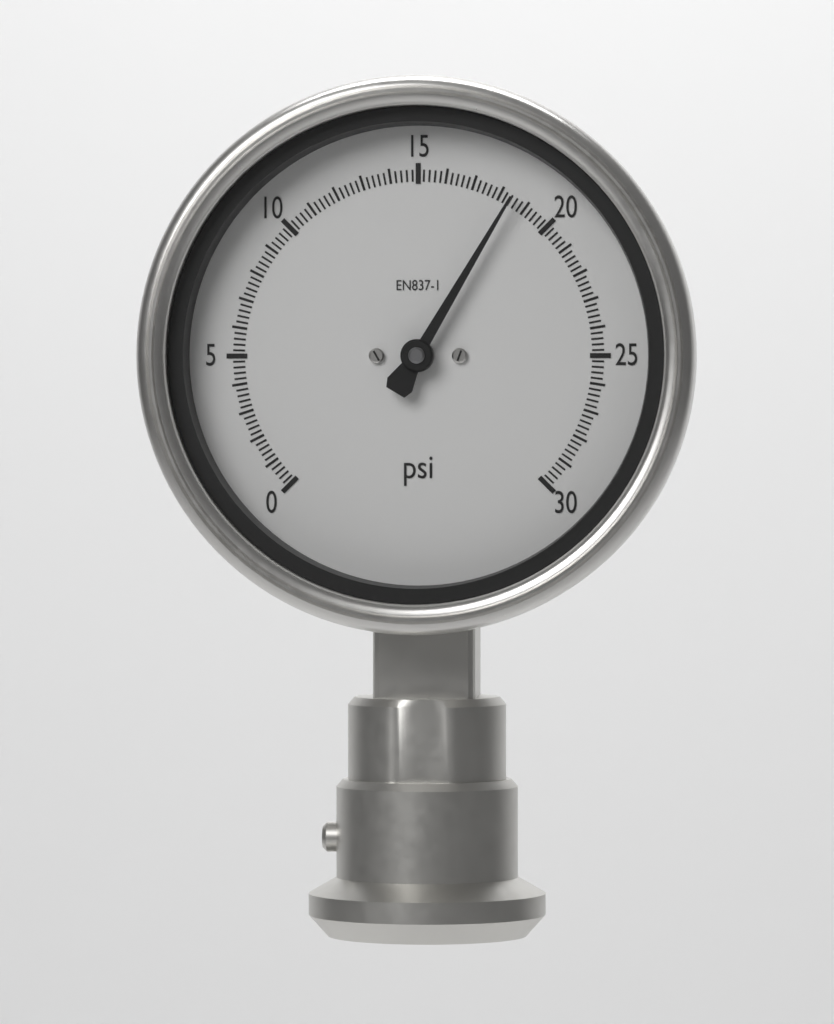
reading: 18.4 psi
